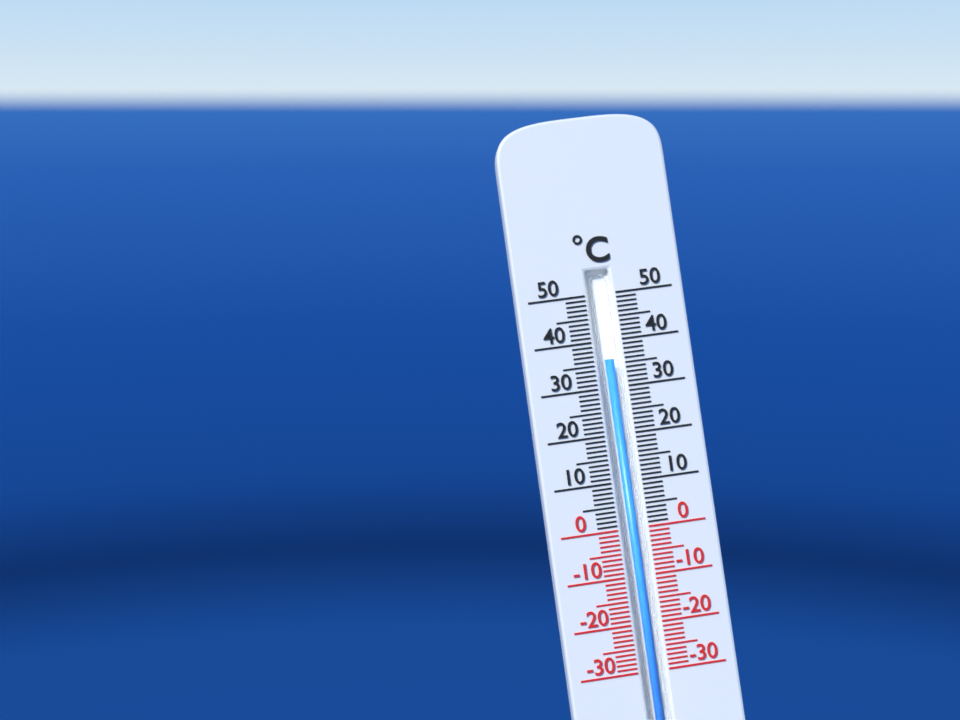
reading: 36 °C
